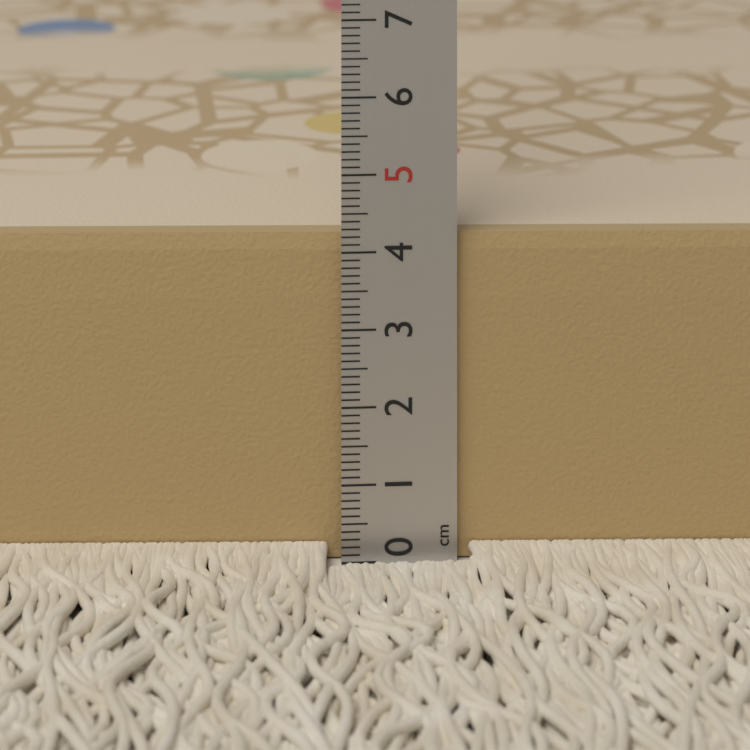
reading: 4.2 cm
